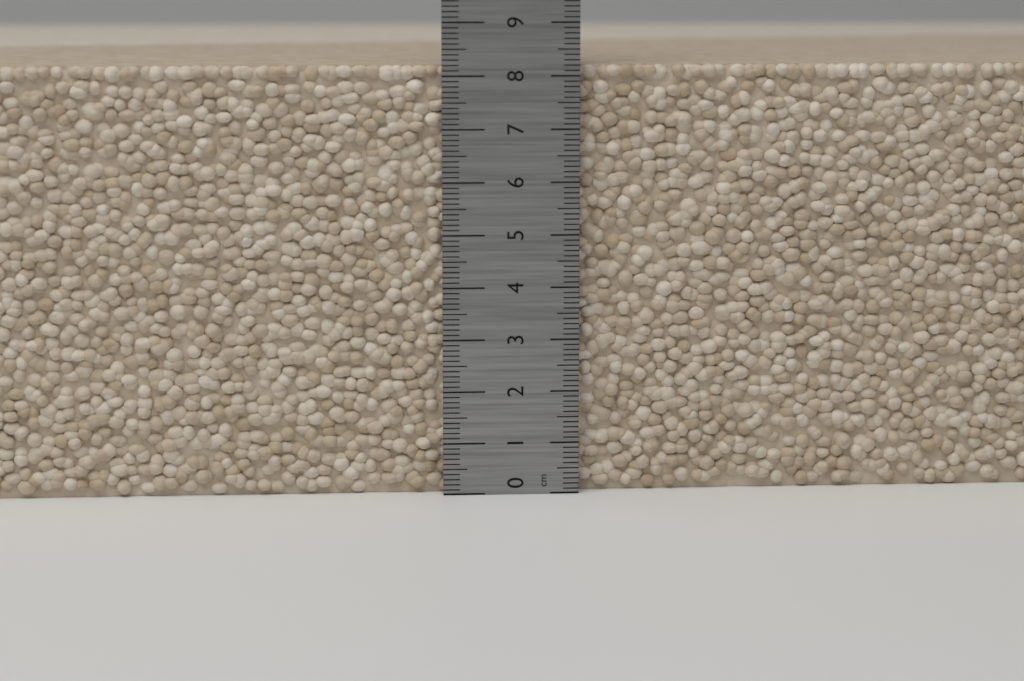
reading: 8.2 cm
